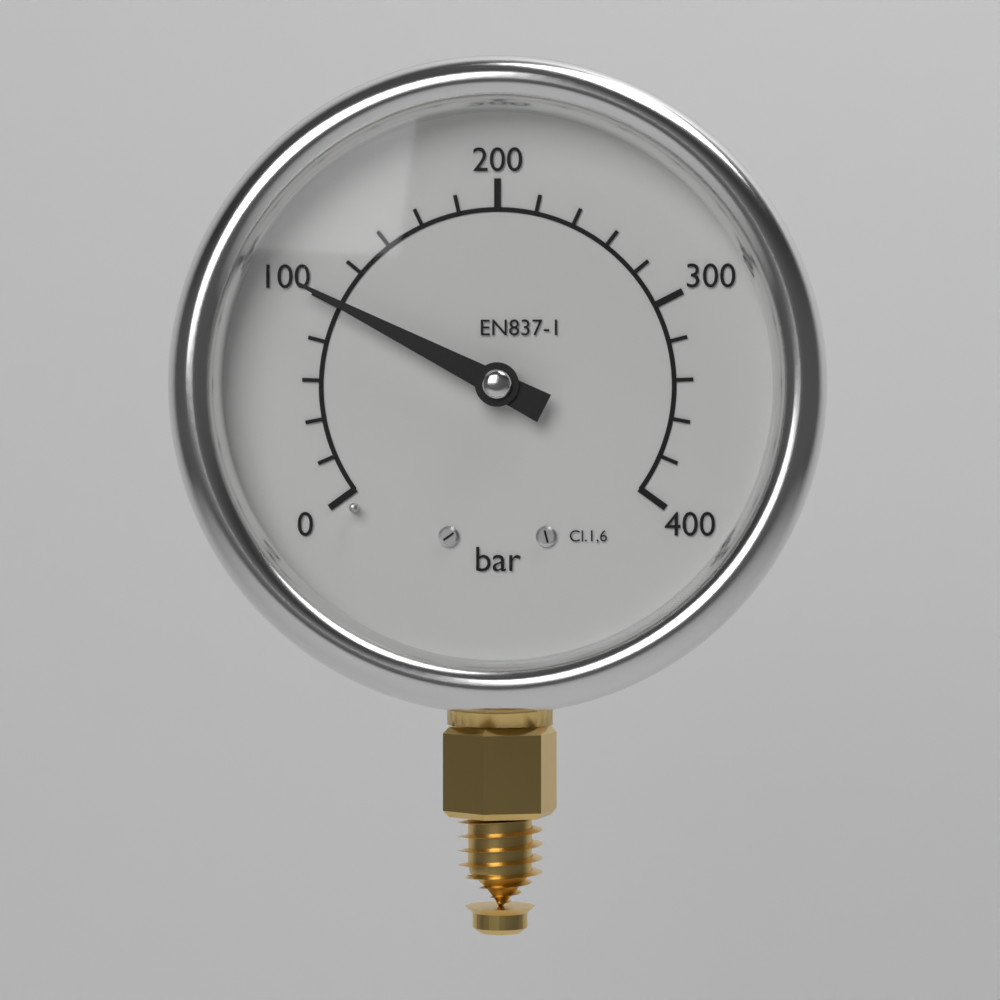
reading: 100 bar
